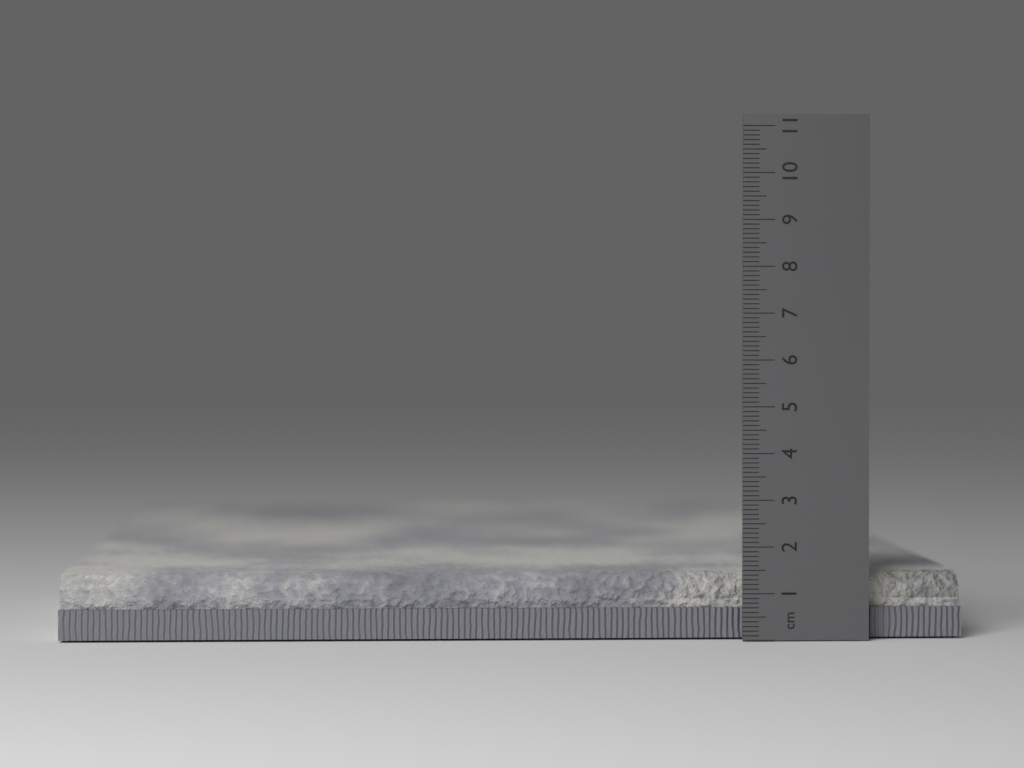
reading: 1.4 cm
